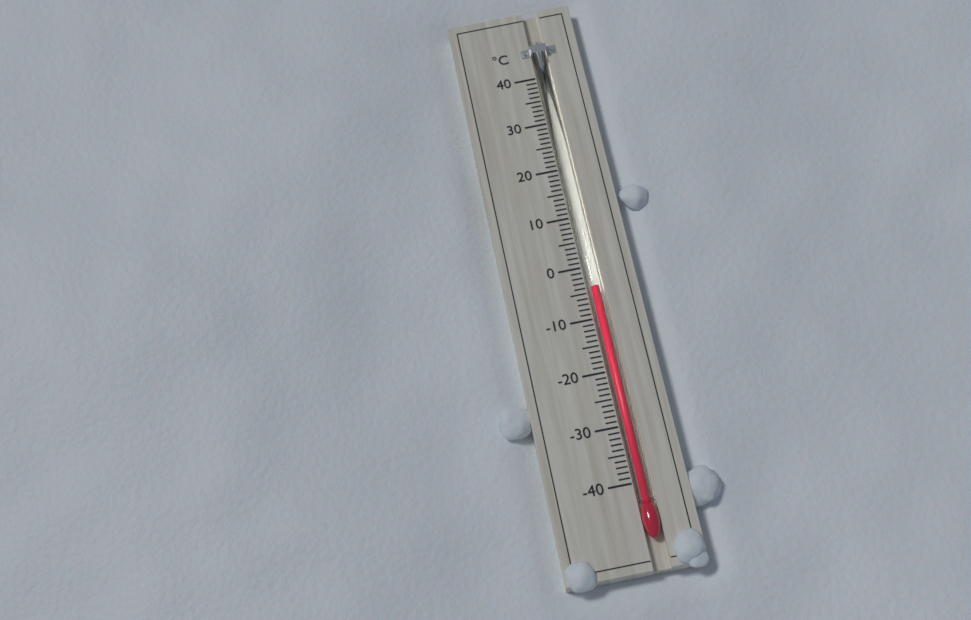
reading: -4 °C
